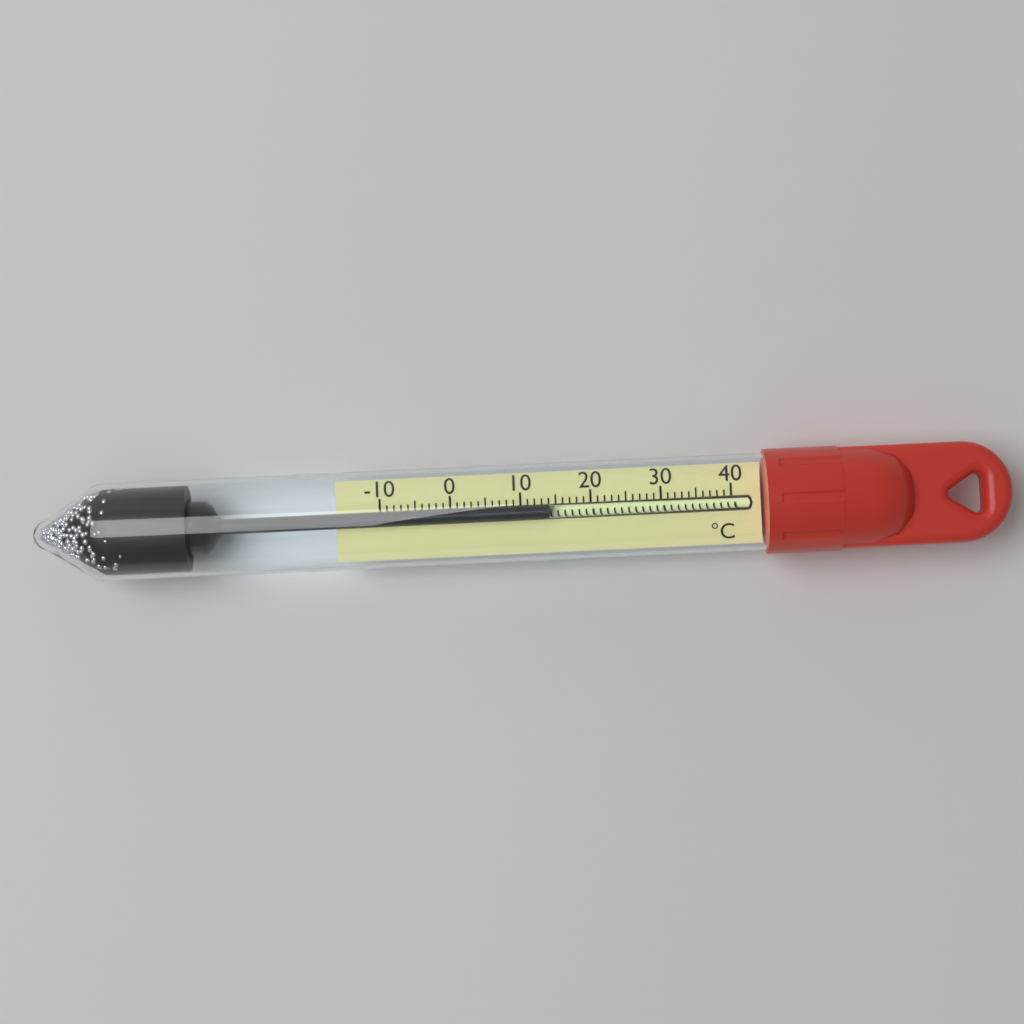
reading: 14 °C
